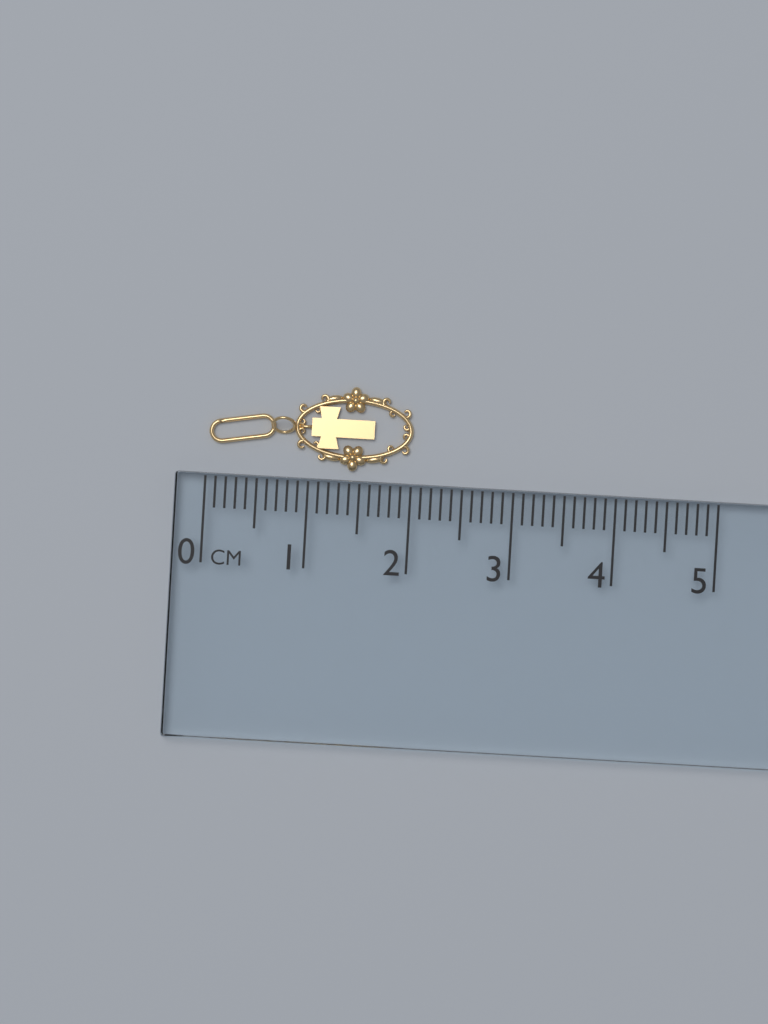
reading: 2.0 cm
